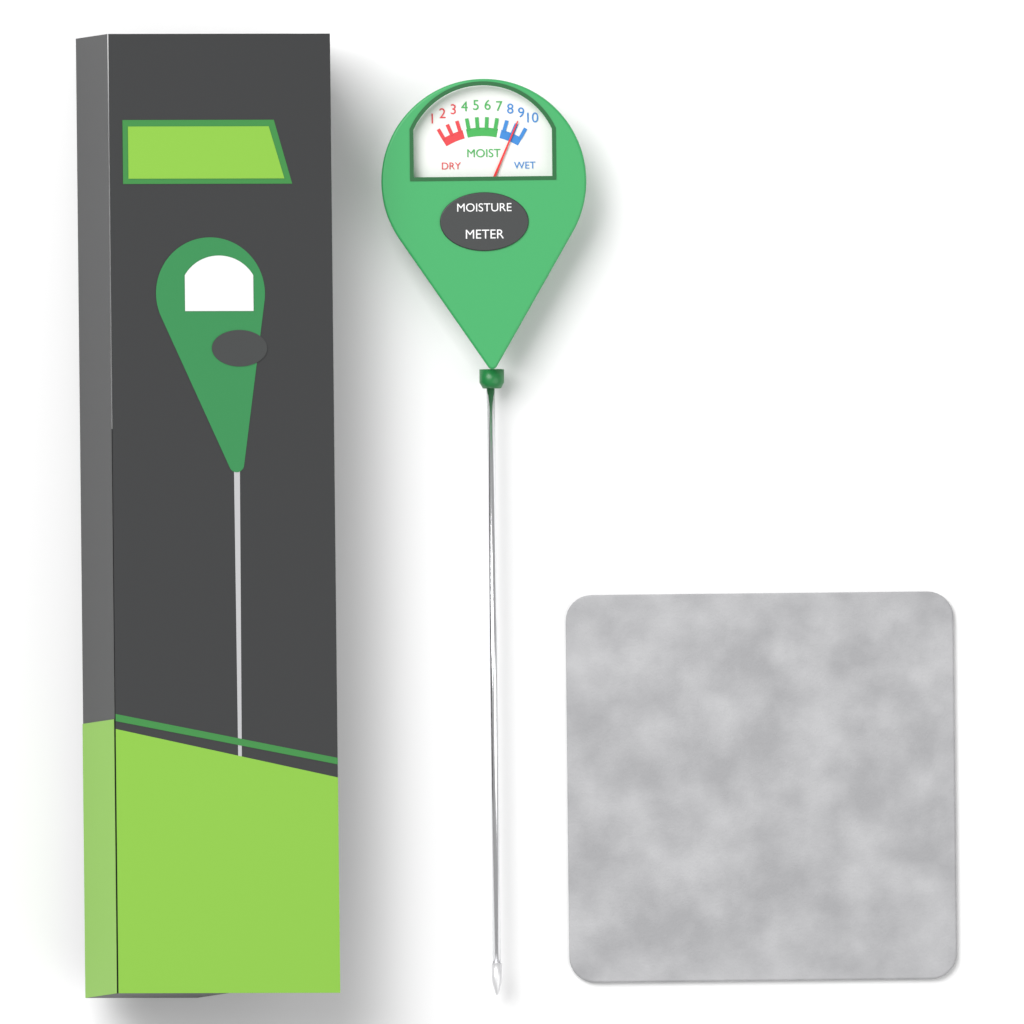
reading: 9 (no unit)
